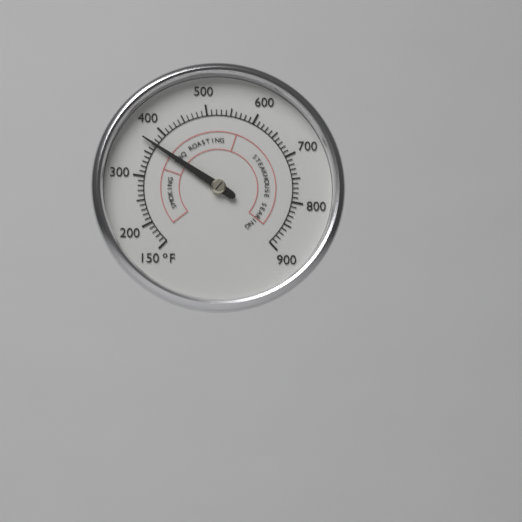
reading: 370 °F
